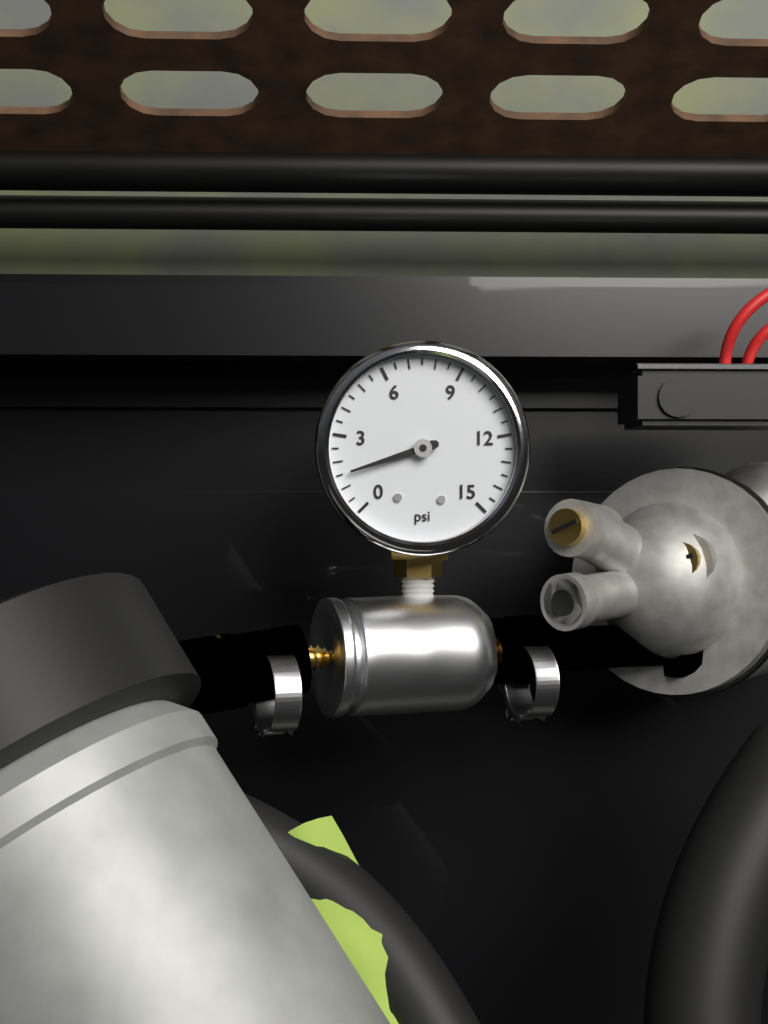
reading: 1.5 psi
